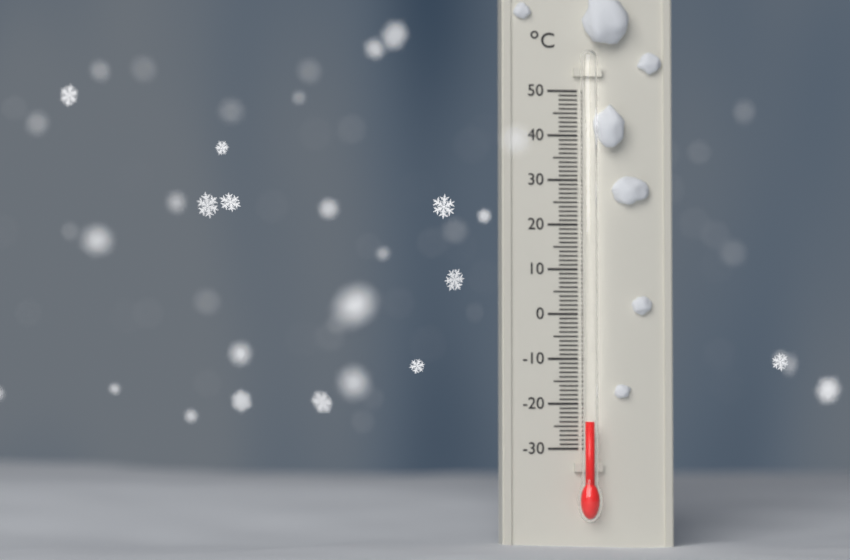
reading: -24 °C
